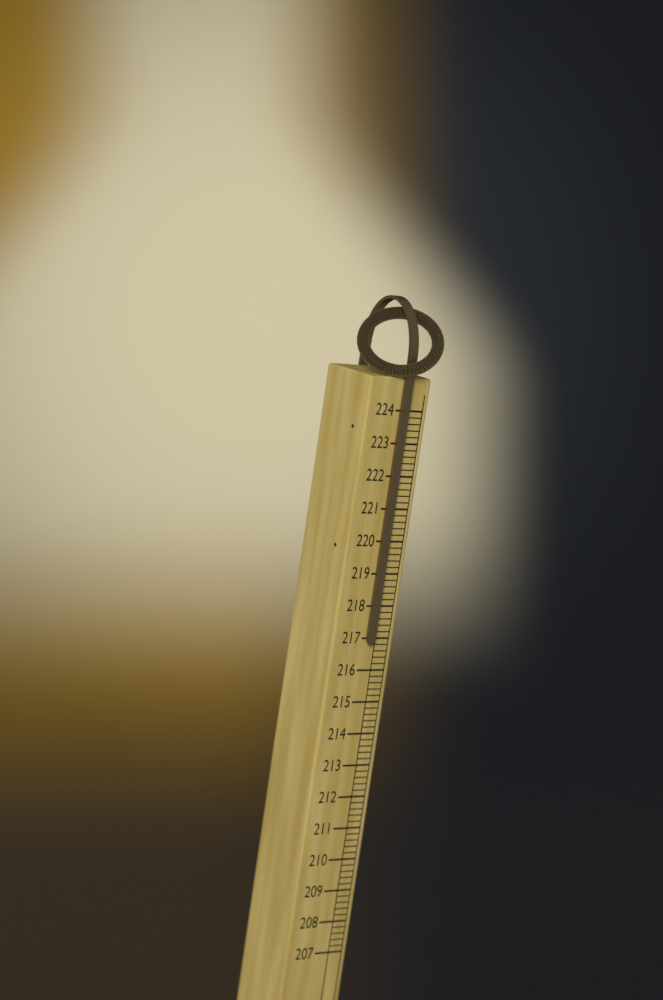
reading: 216.8 (no unit)
